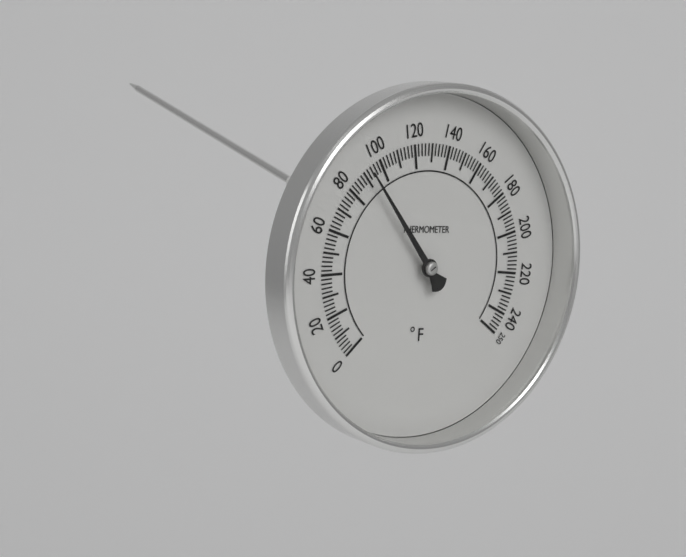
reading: 92 °F
